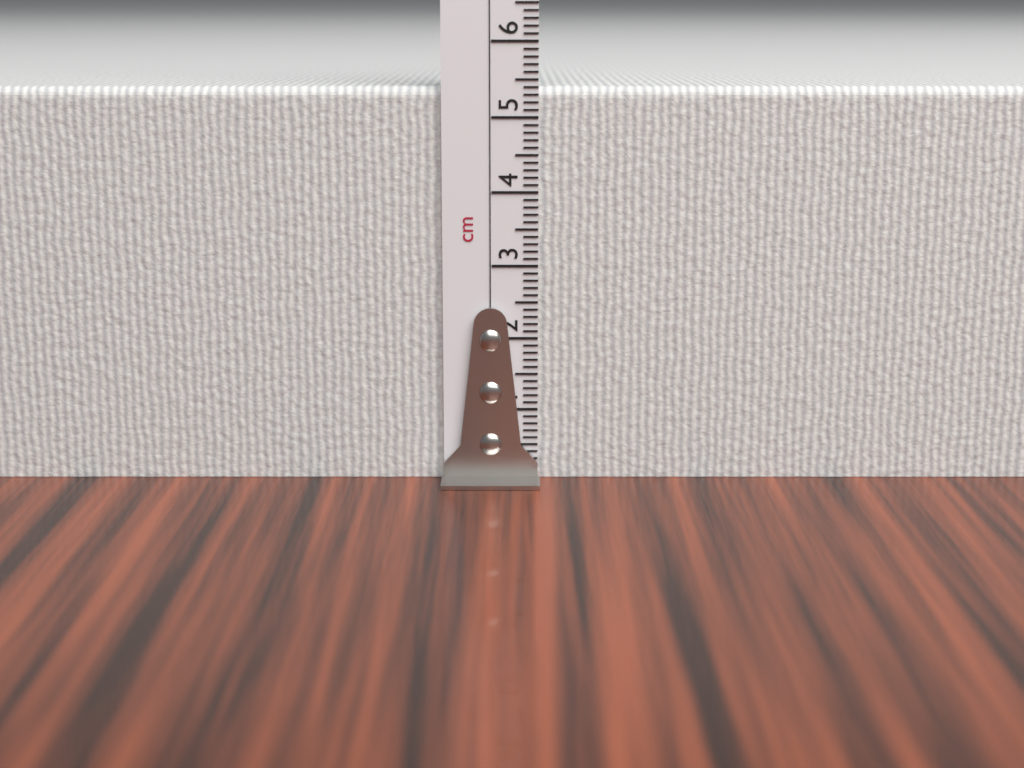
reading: 5.4 cm
